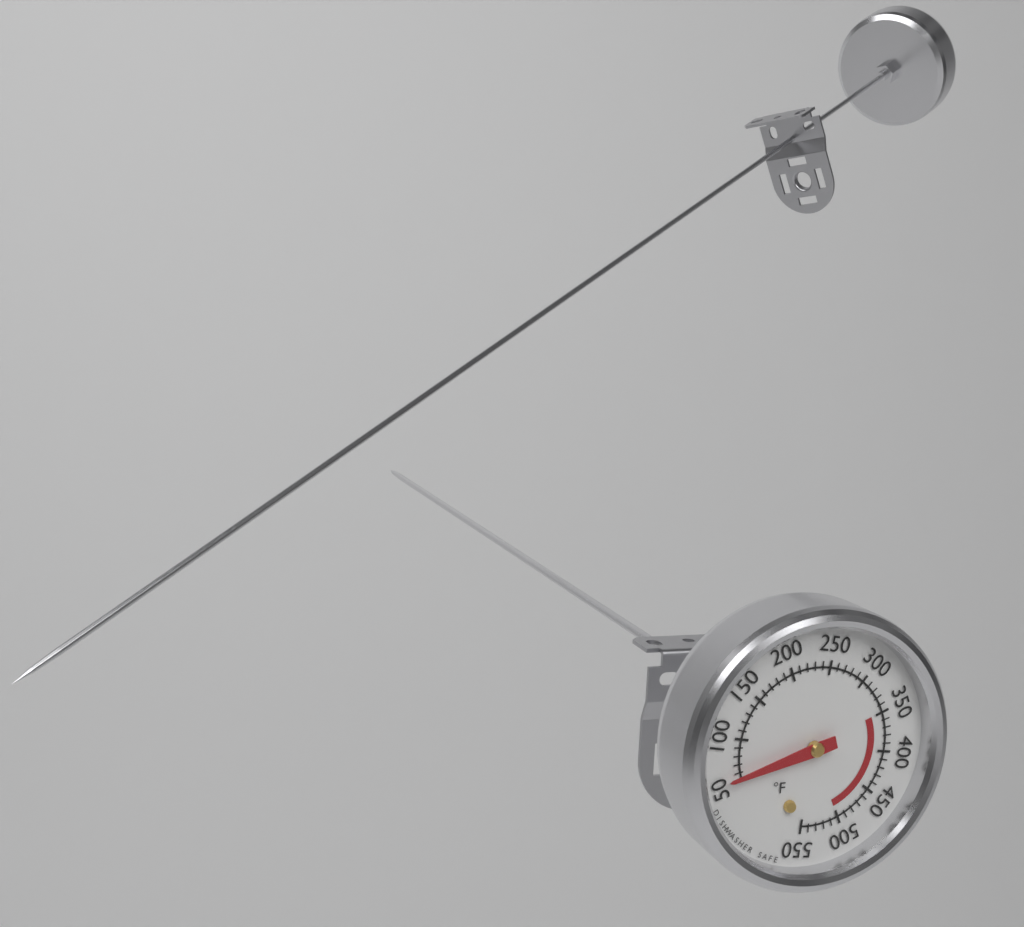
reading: 55 °F
